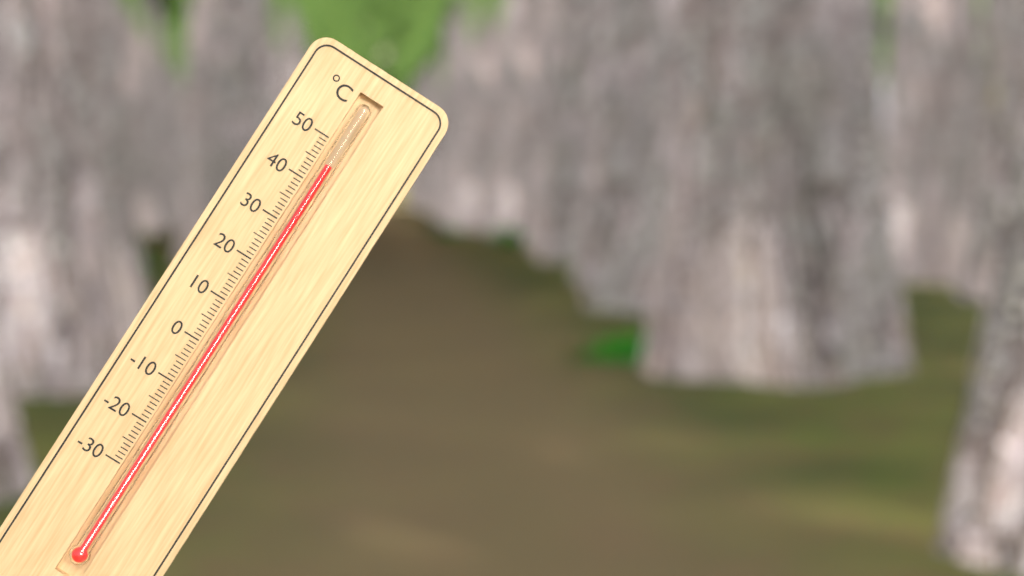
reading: 45 °C
